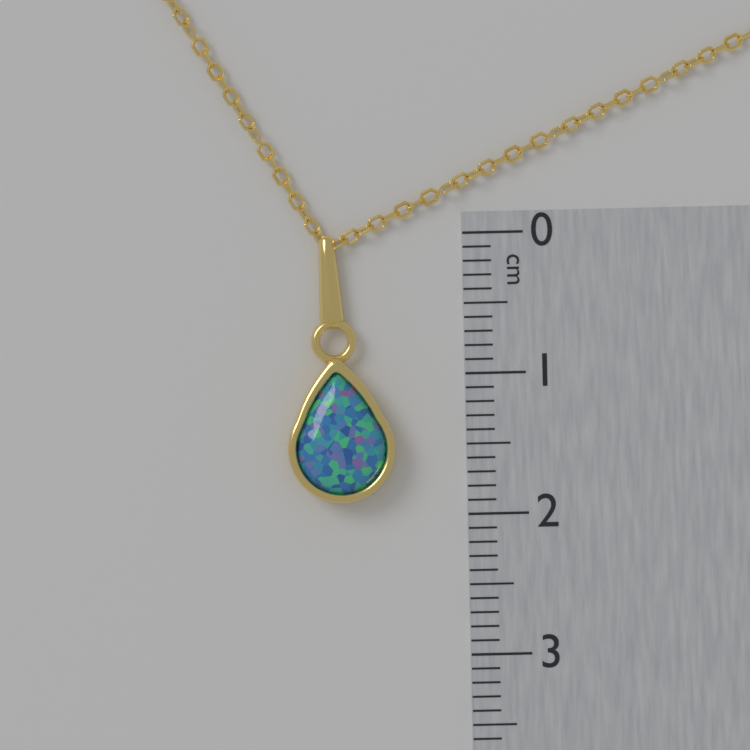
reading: 1.9 cm
